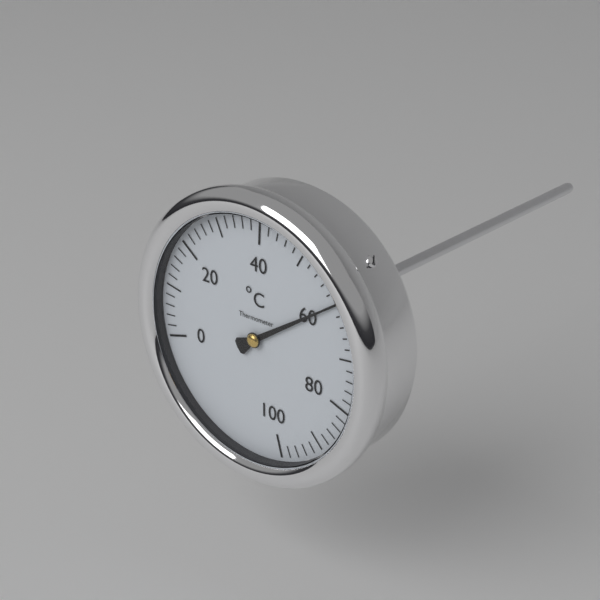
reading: 60 °C
